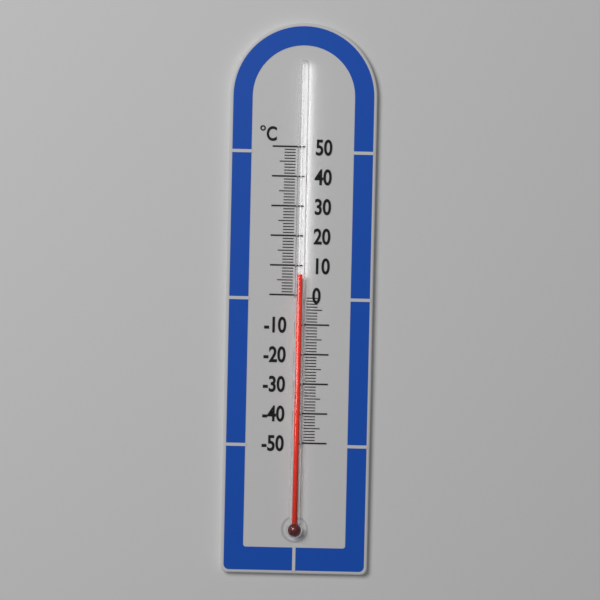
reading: 7 °C
